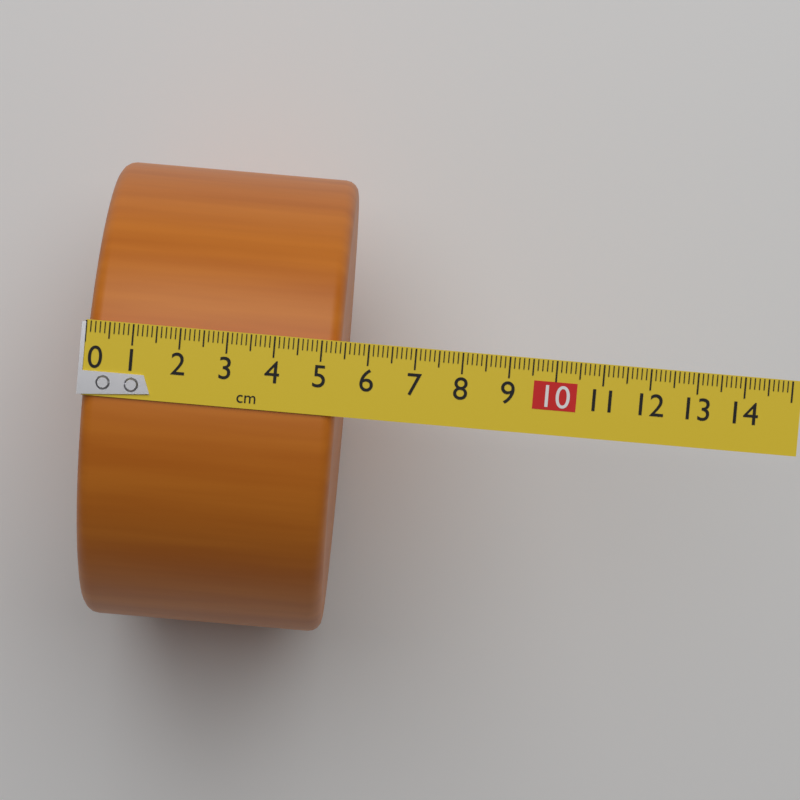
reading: 5.4 cm
